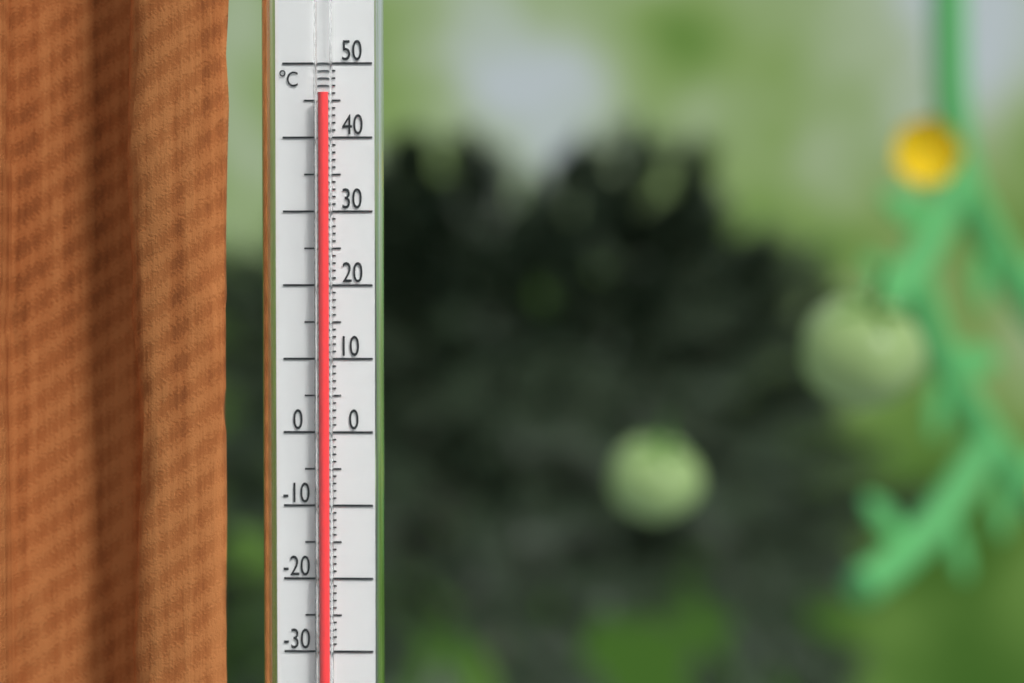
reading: 46 °C
